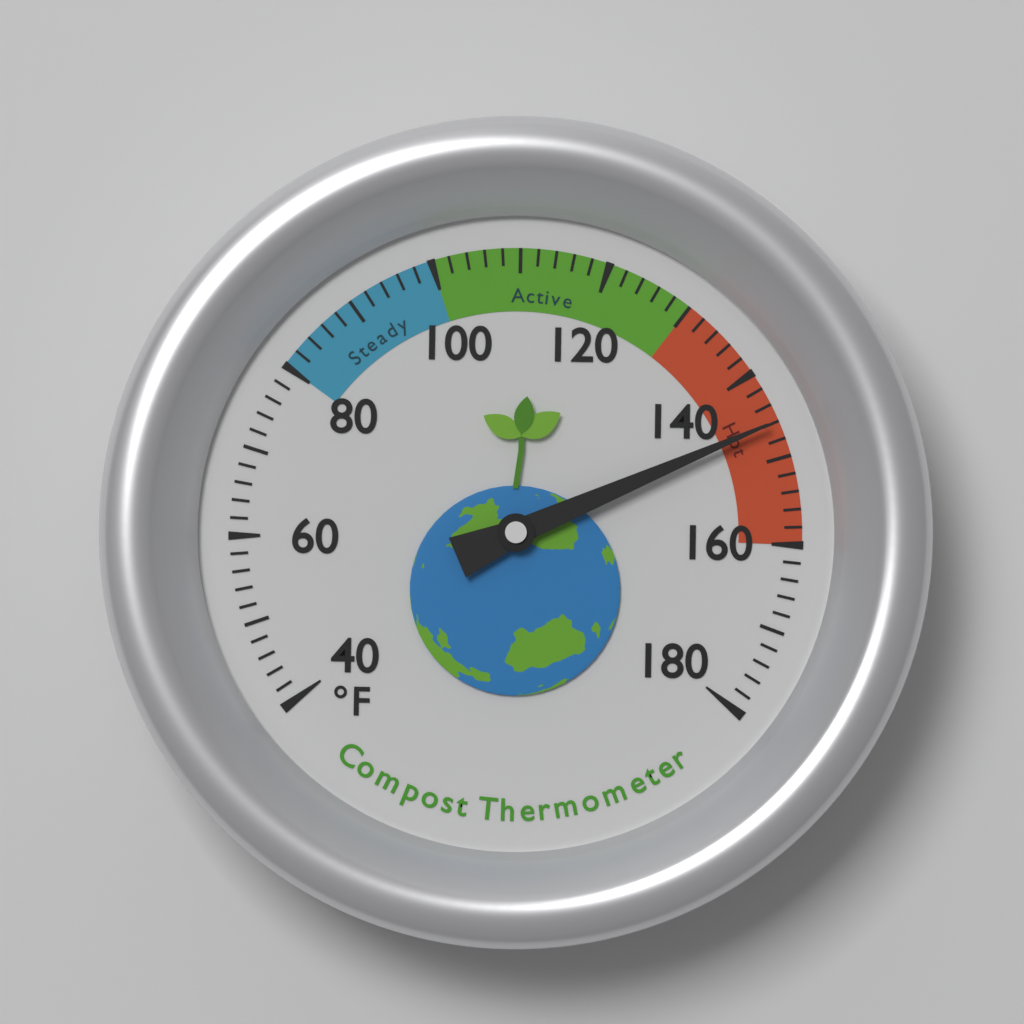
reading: 146 °F
